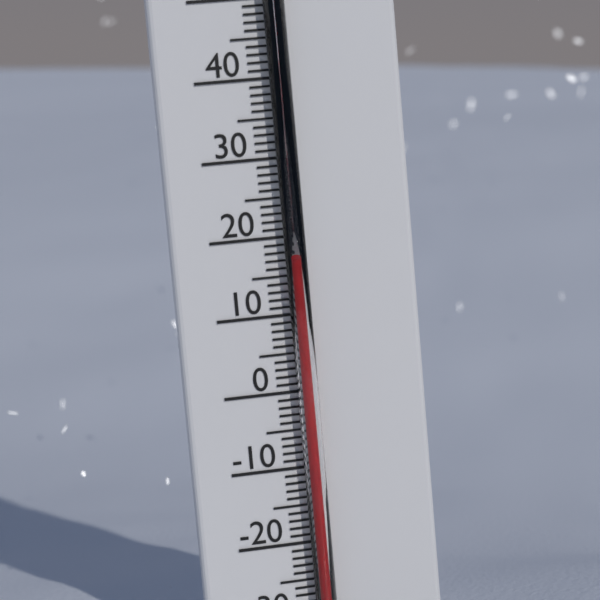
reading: 17 °C
